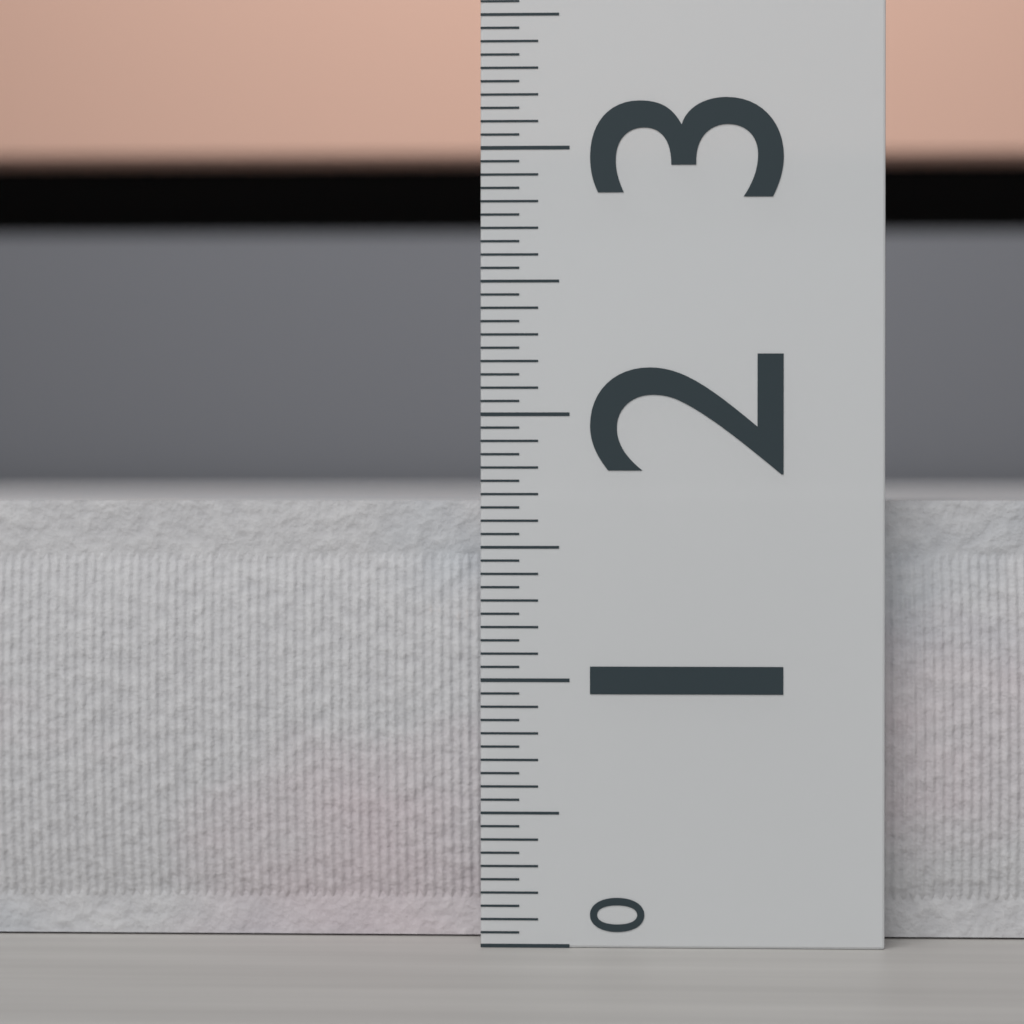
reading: 1.70 (no unit)
